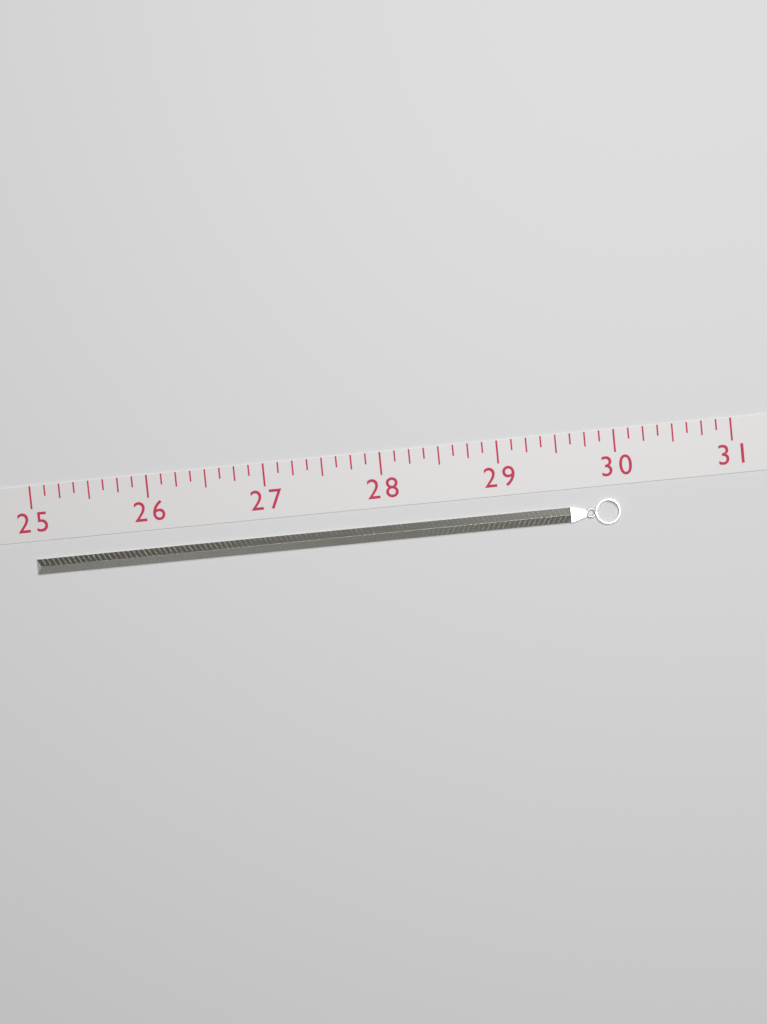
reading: 30.000 (no unit)
